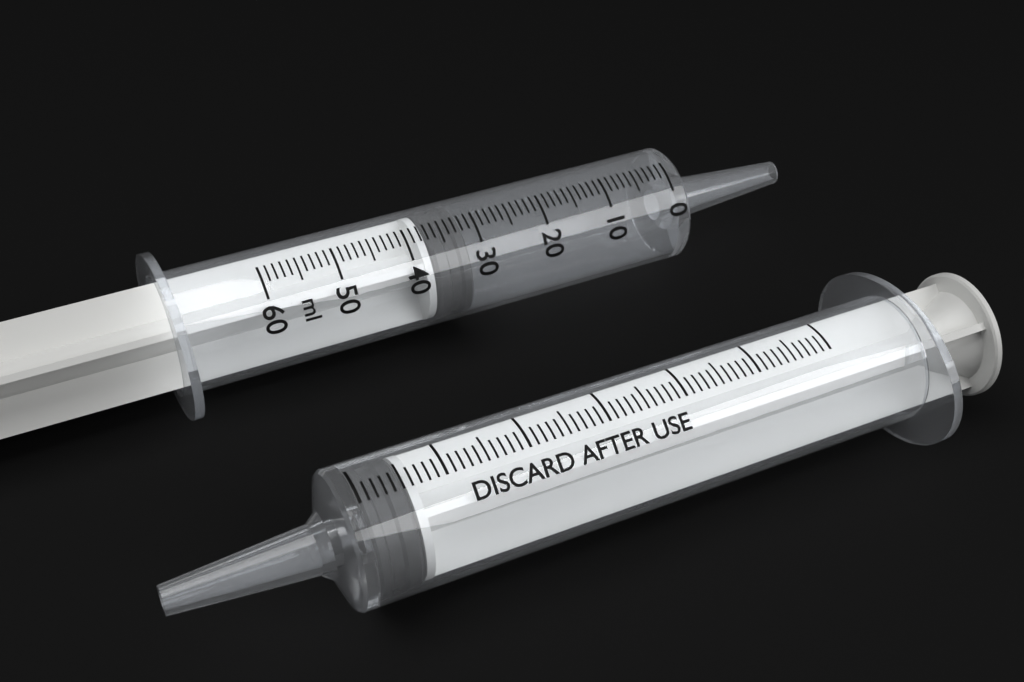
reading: 32 ml
